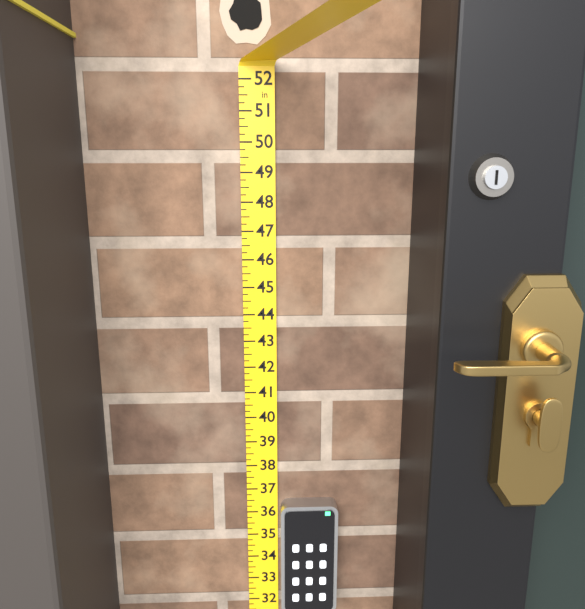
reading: 36.50 in
